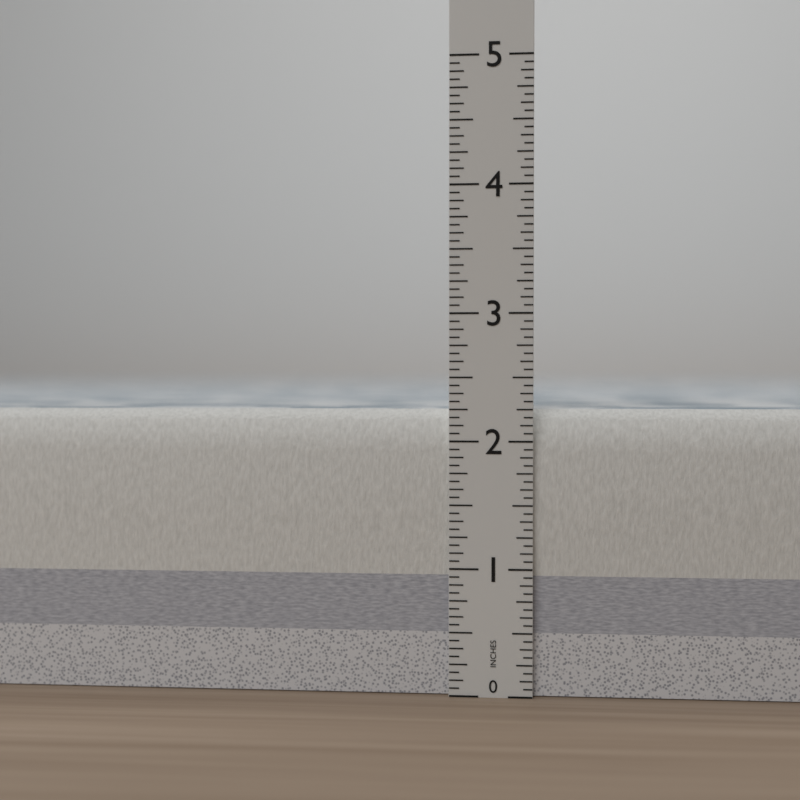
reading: 2.2500 in
